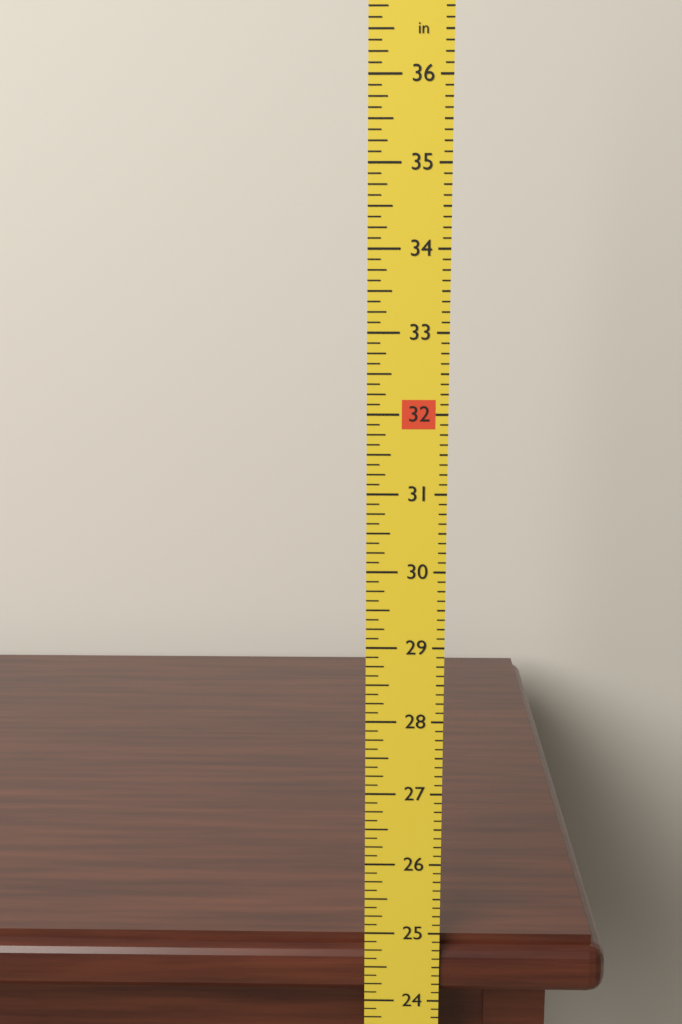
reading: 24.875 in
